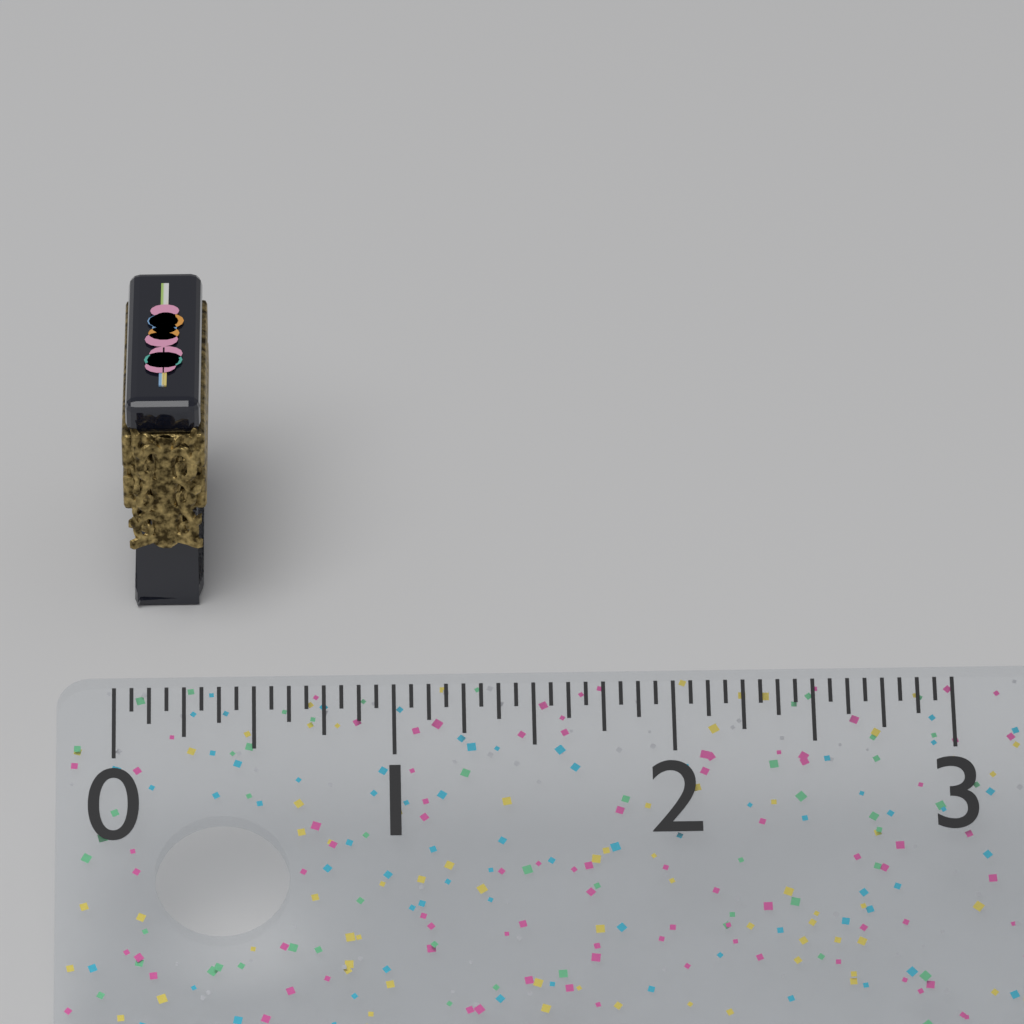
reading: 0.3125 (no unit)
